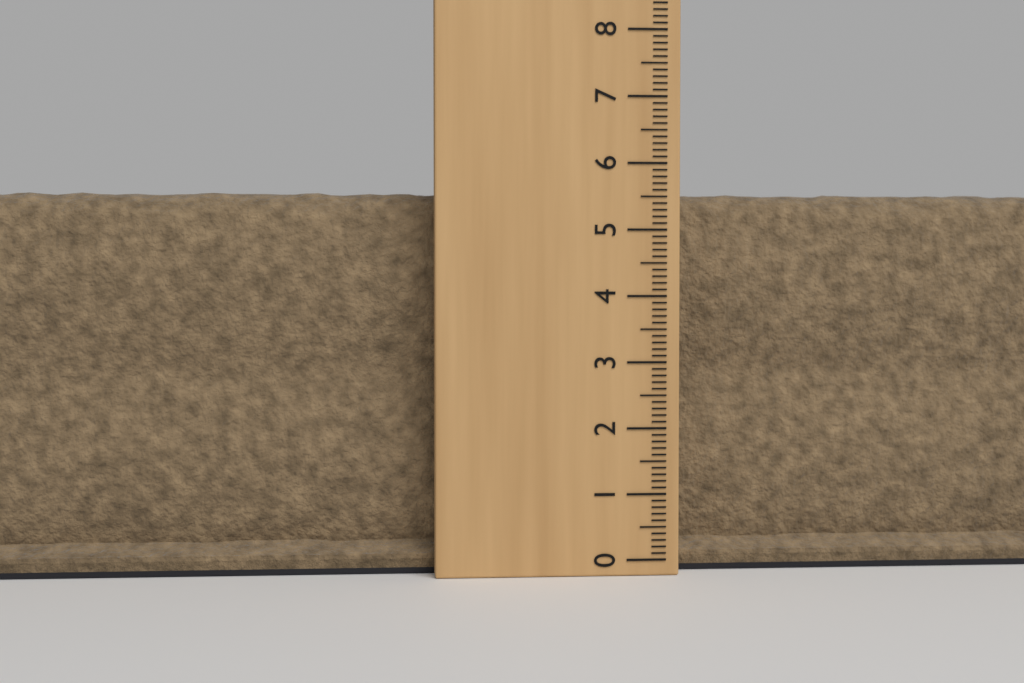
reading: 5.6 (no unit)
